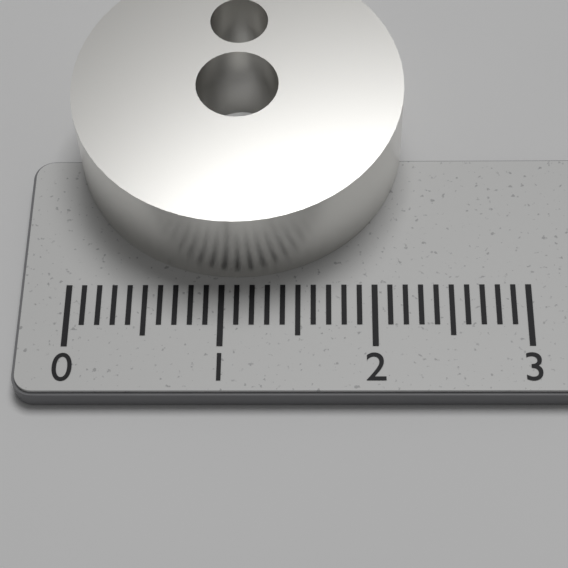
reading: 2.2 (no unit)
